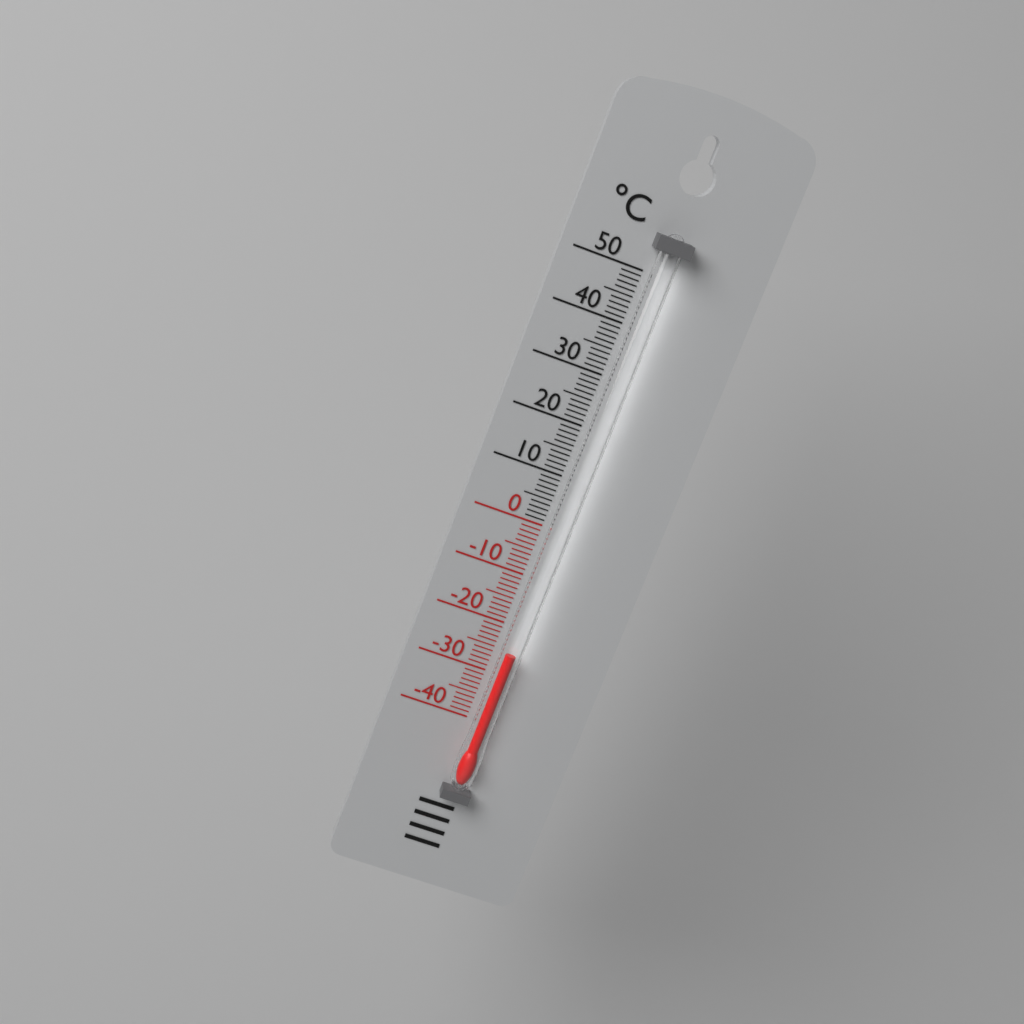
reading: -25 °C
